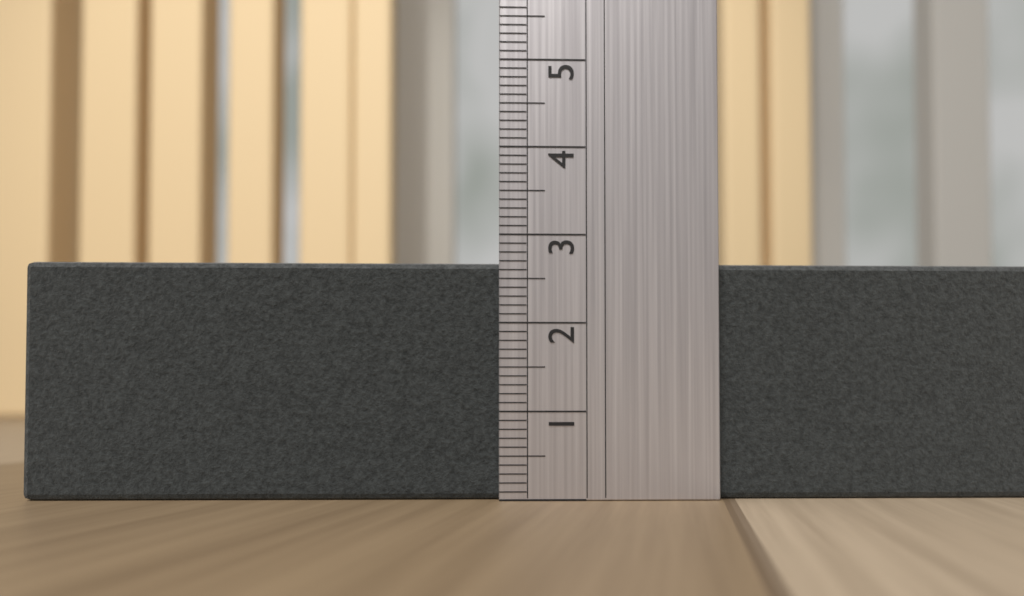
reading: 2.7 (no unit)
